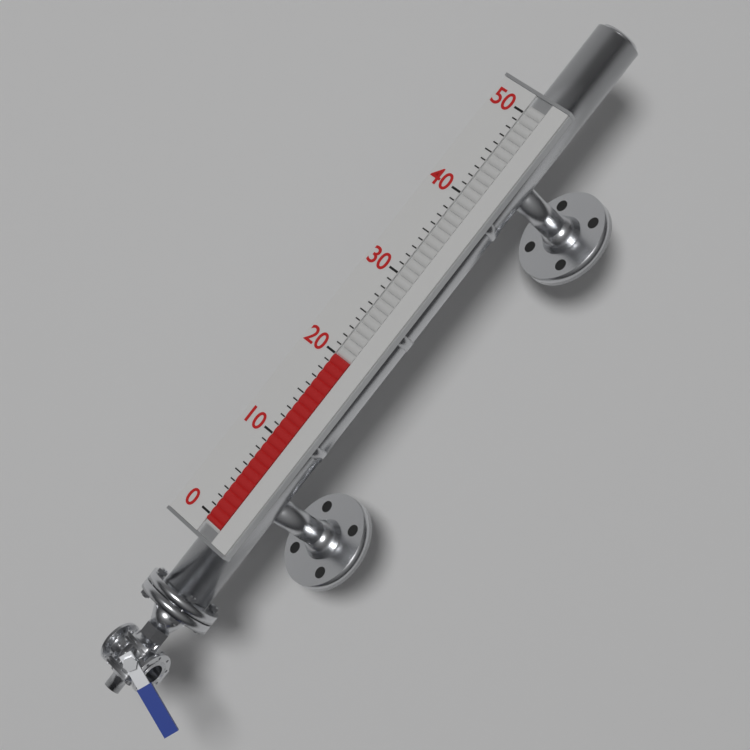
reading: 20 (no unit)
